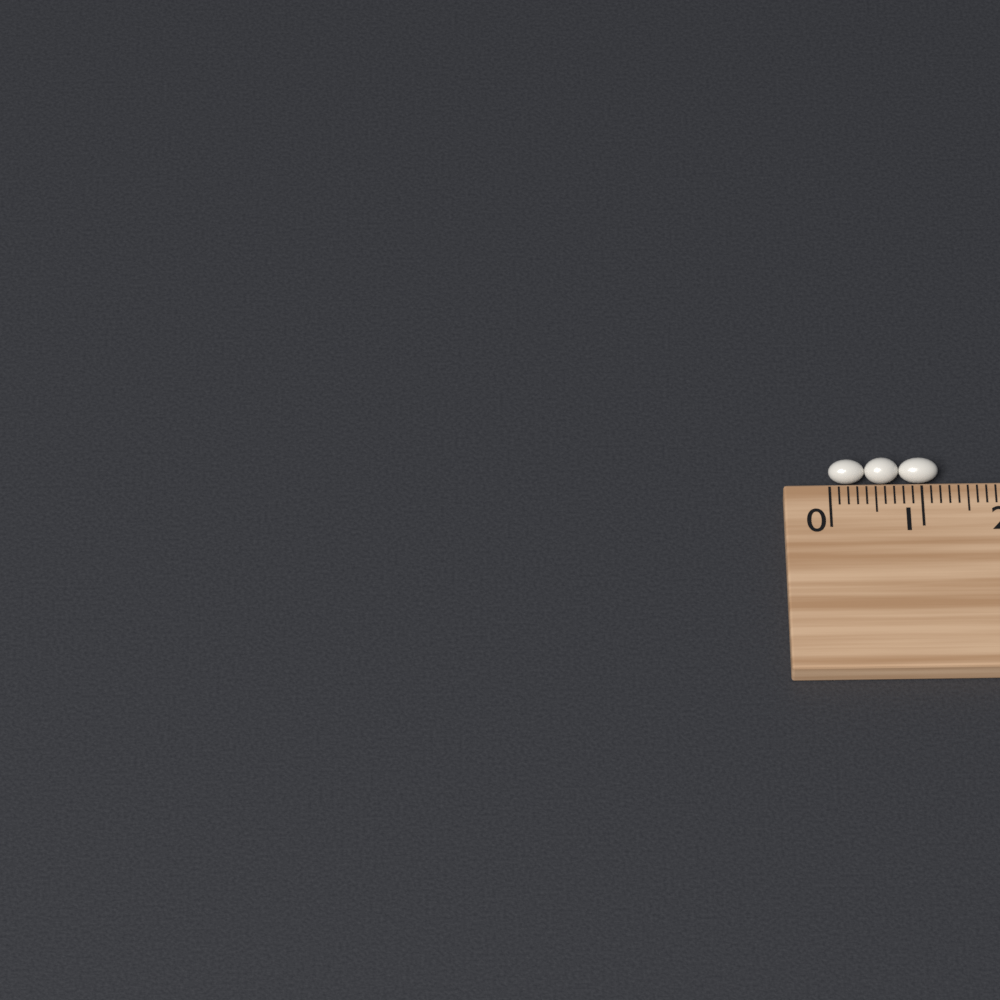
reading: 1.2 cm
